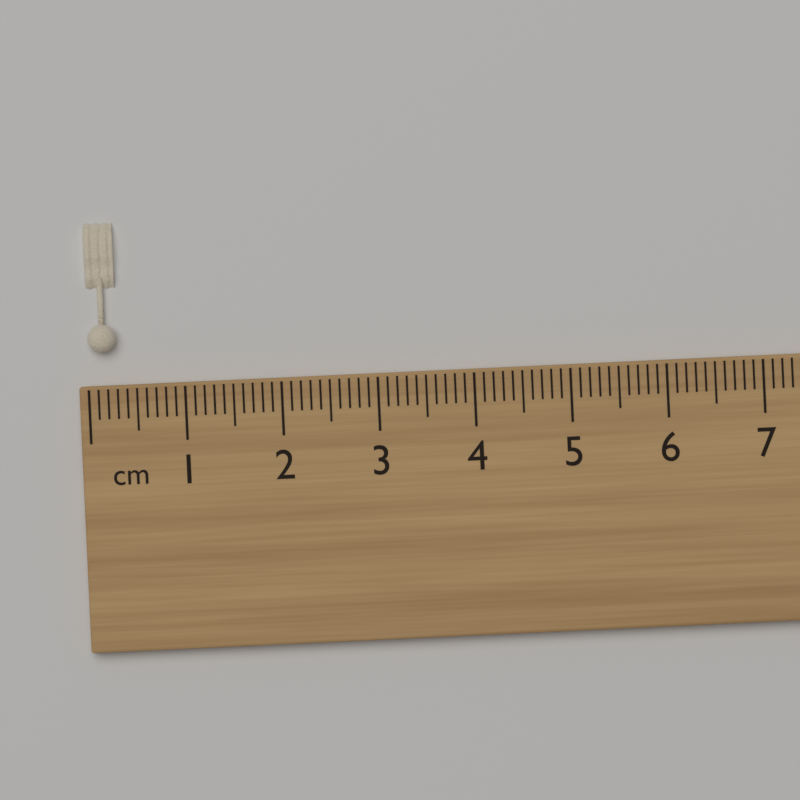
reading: 0.3 cm
